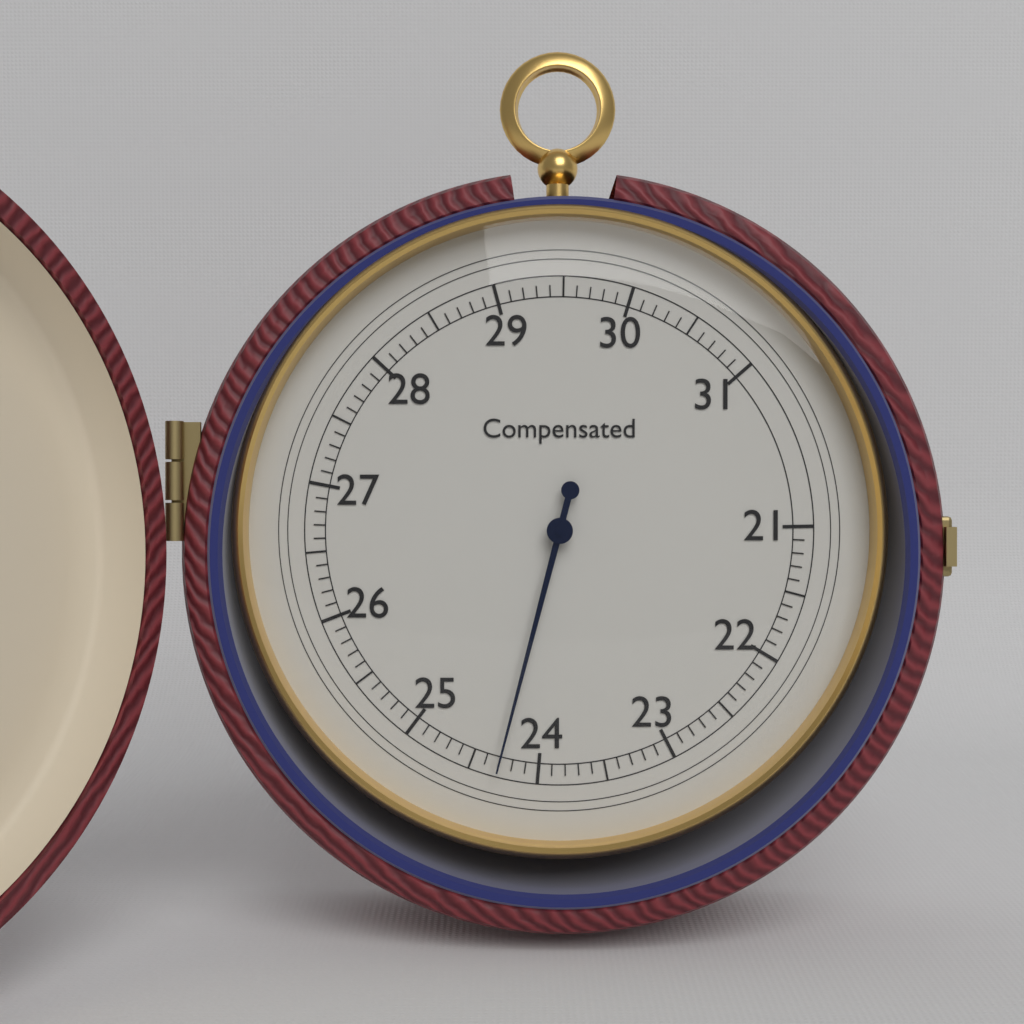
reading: 24.3 (no unit)
